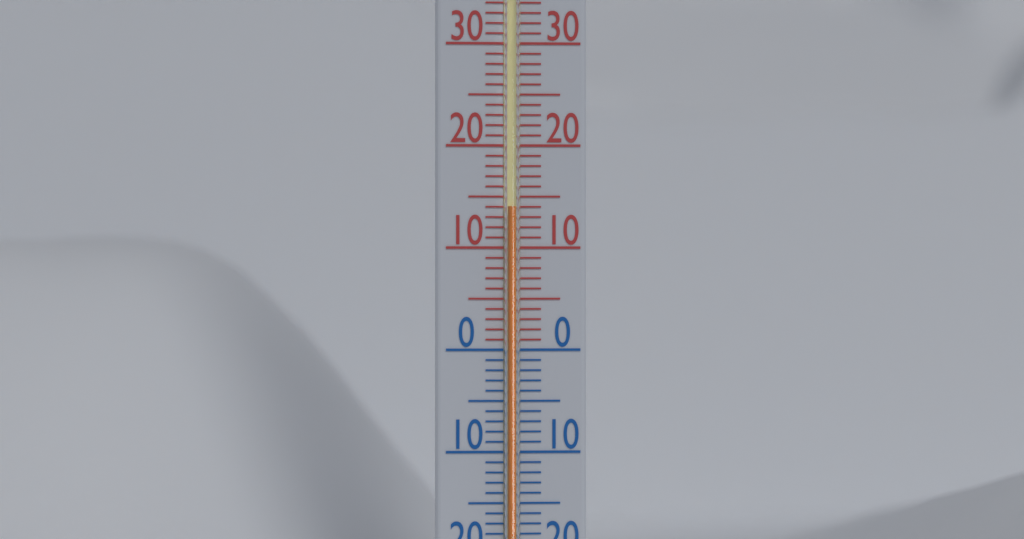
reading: 14 °C
